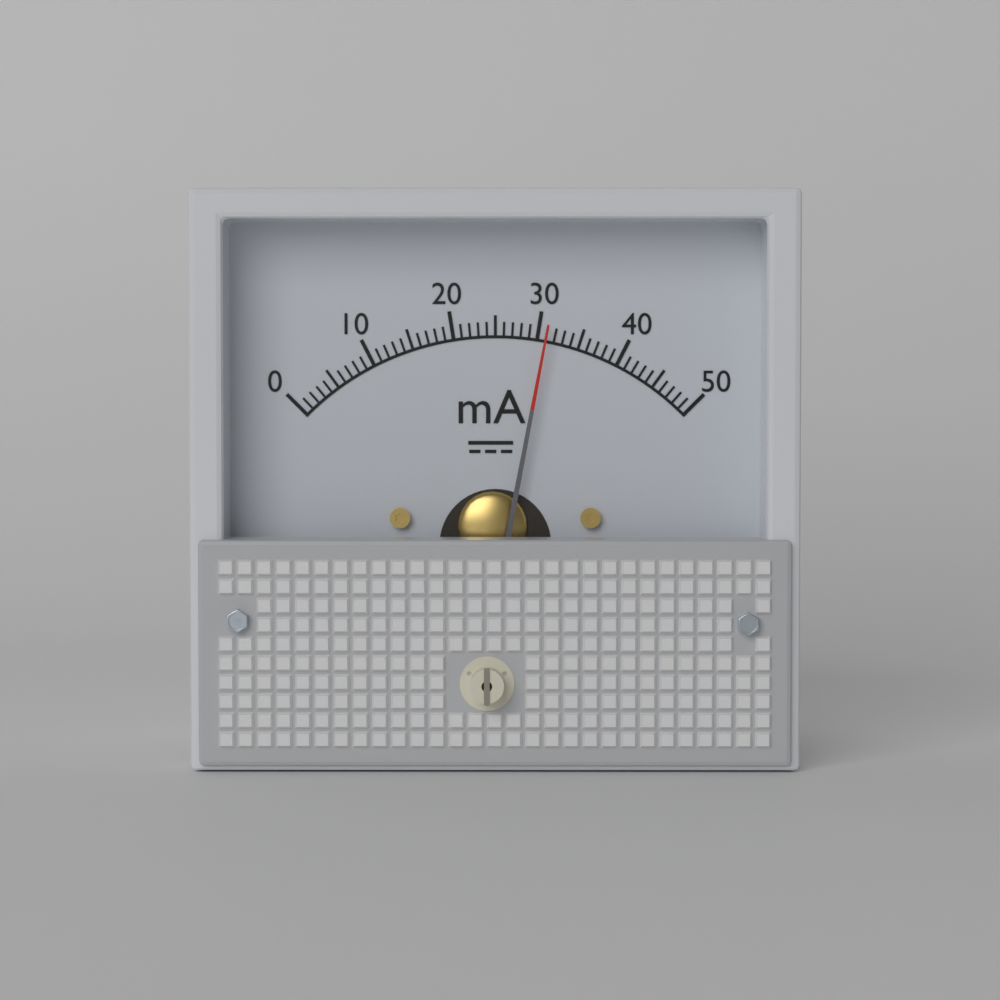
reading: 31 mA
